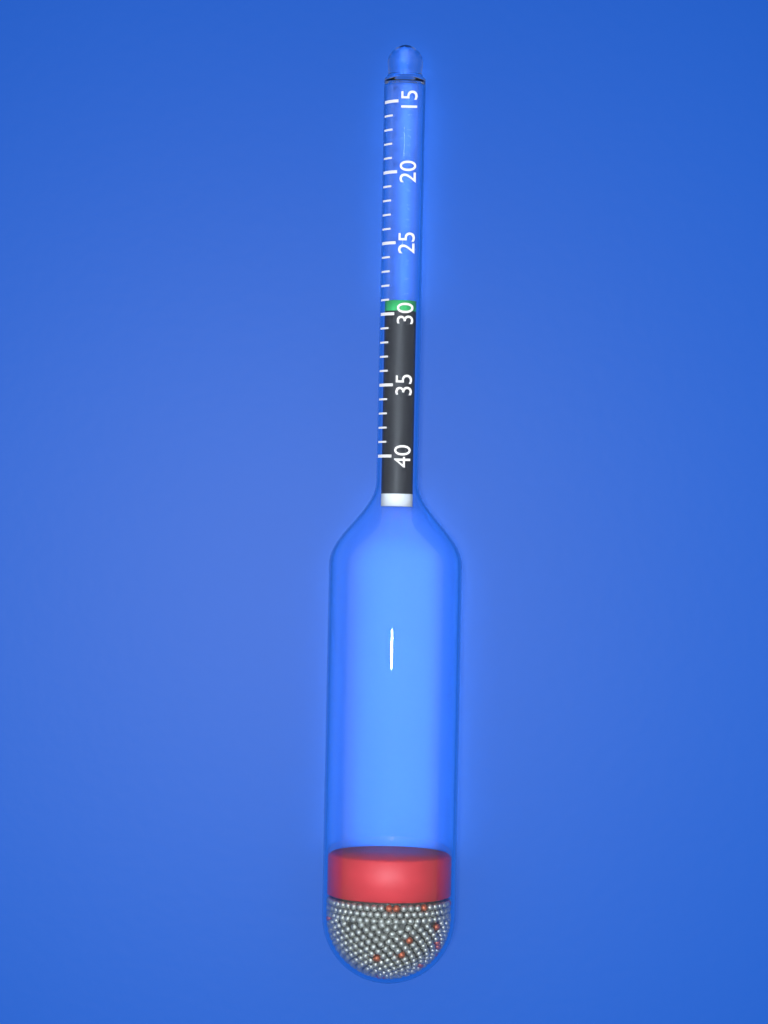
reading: 29 (no unit)
